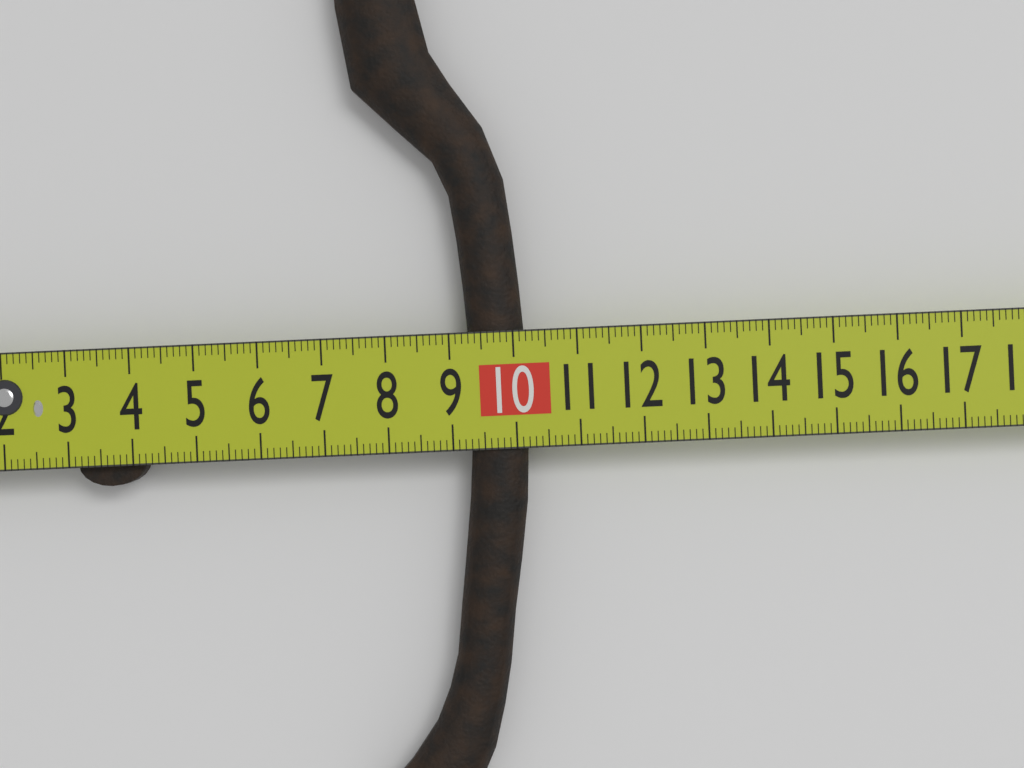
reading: 10.2 cm
